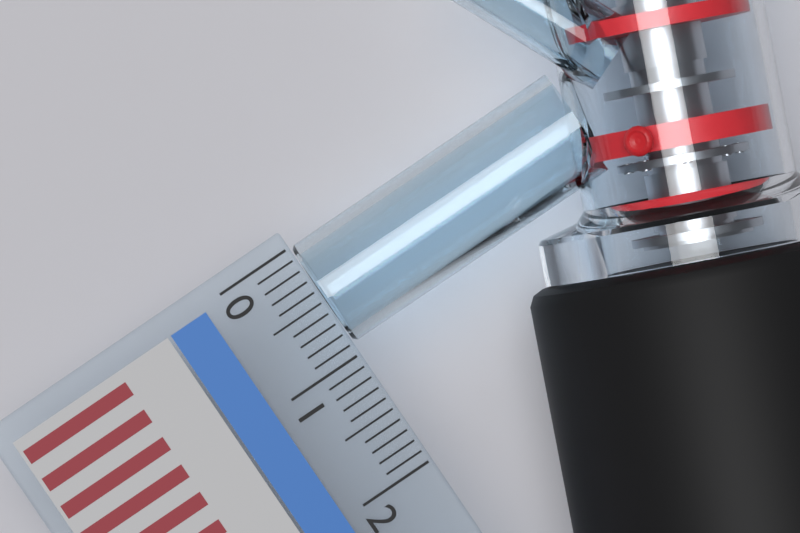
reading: 0.9 (no unit)
